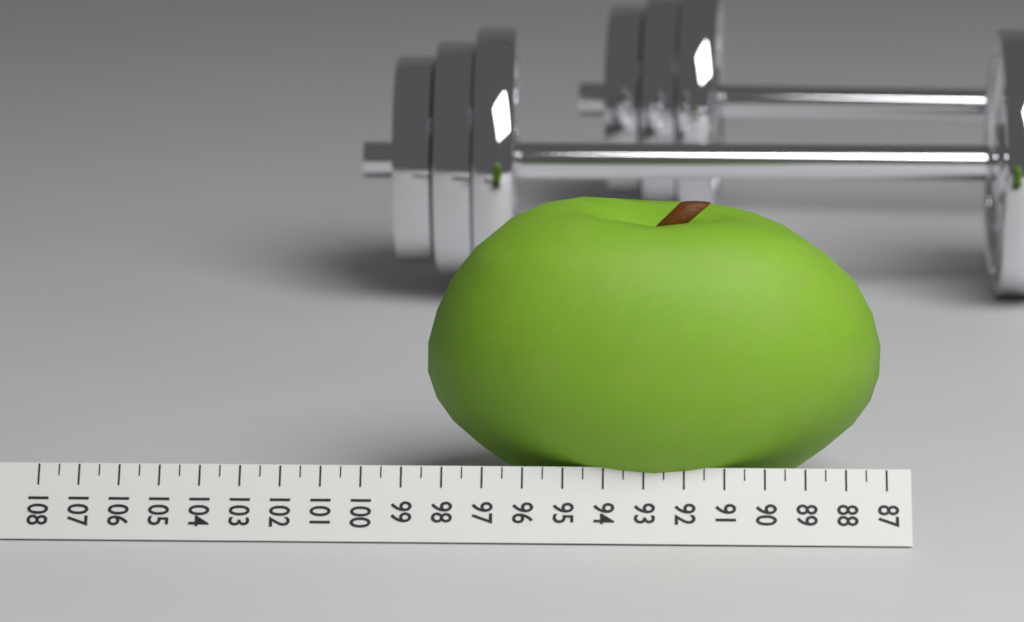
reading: 98.5 (no unit)
